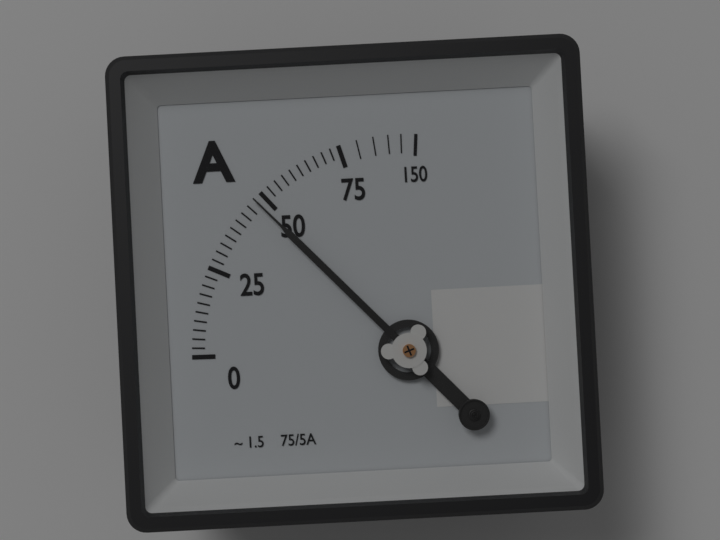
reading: 47.5 A
